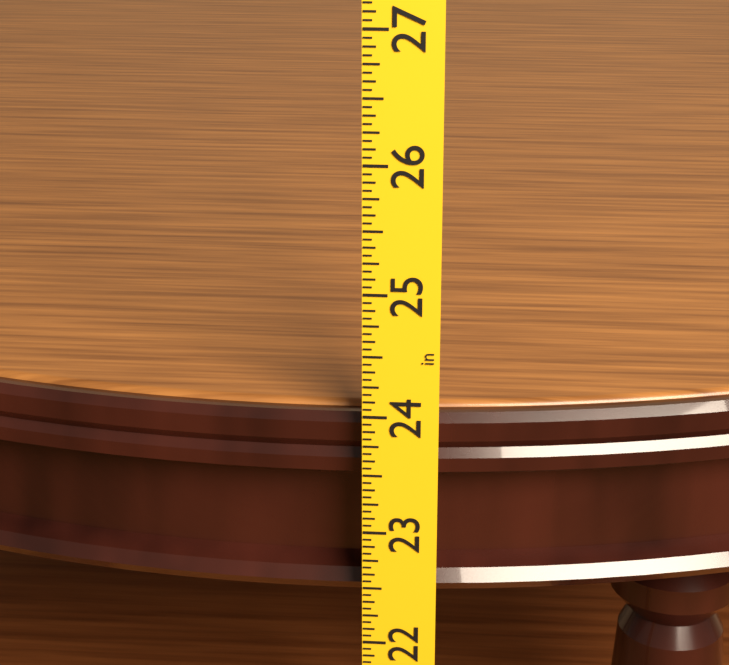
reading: 23.9375 in
